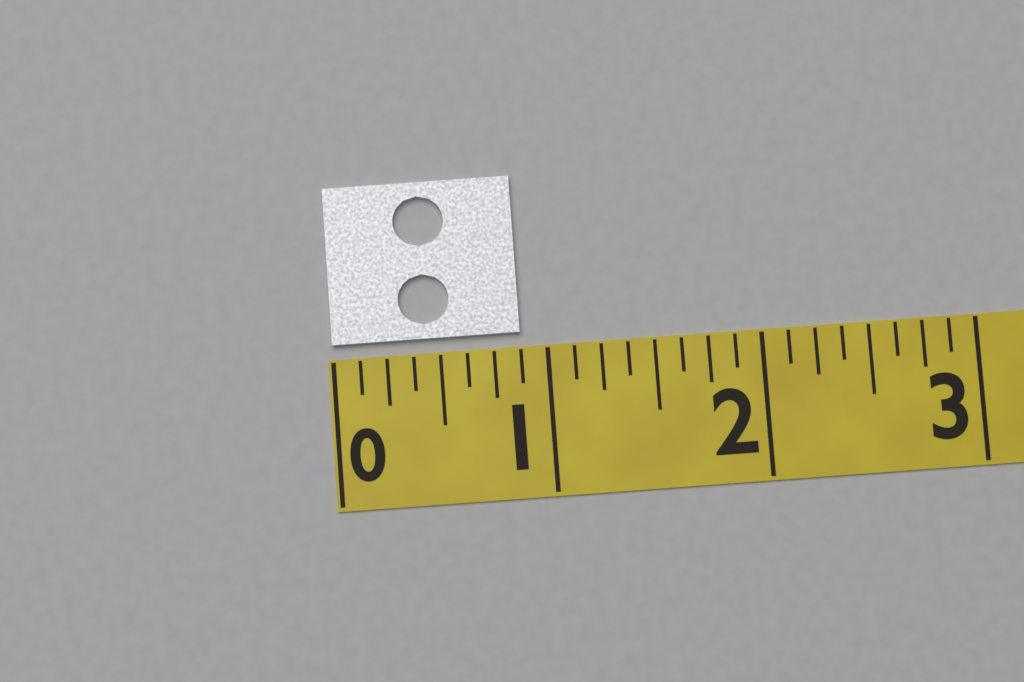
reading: 0.875 (no unit)
